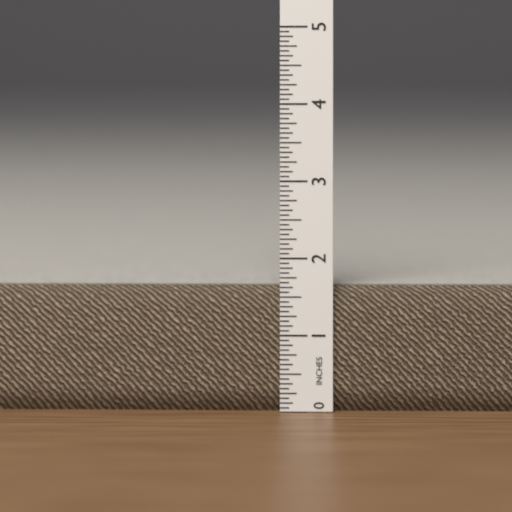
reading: 1.6250 in
